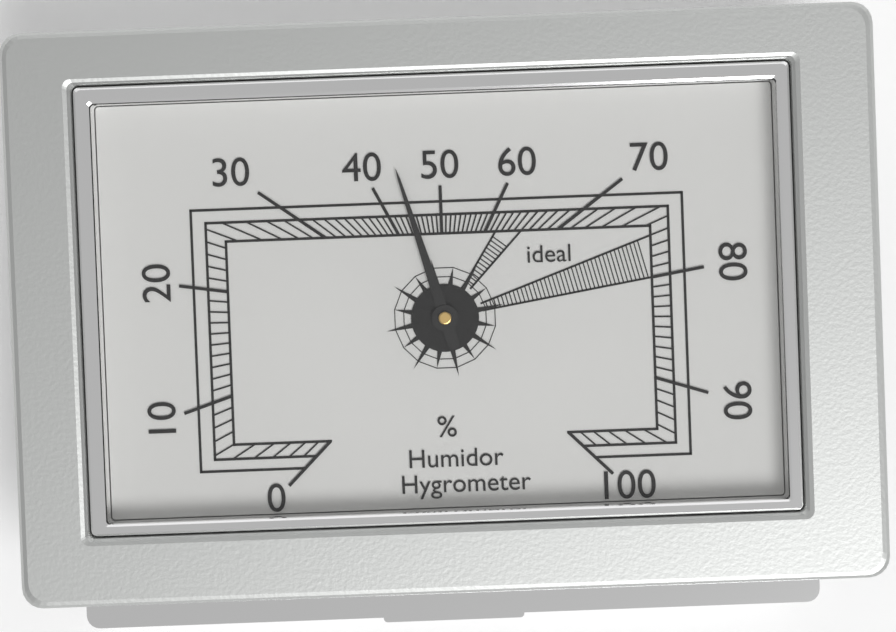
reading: 44 %
